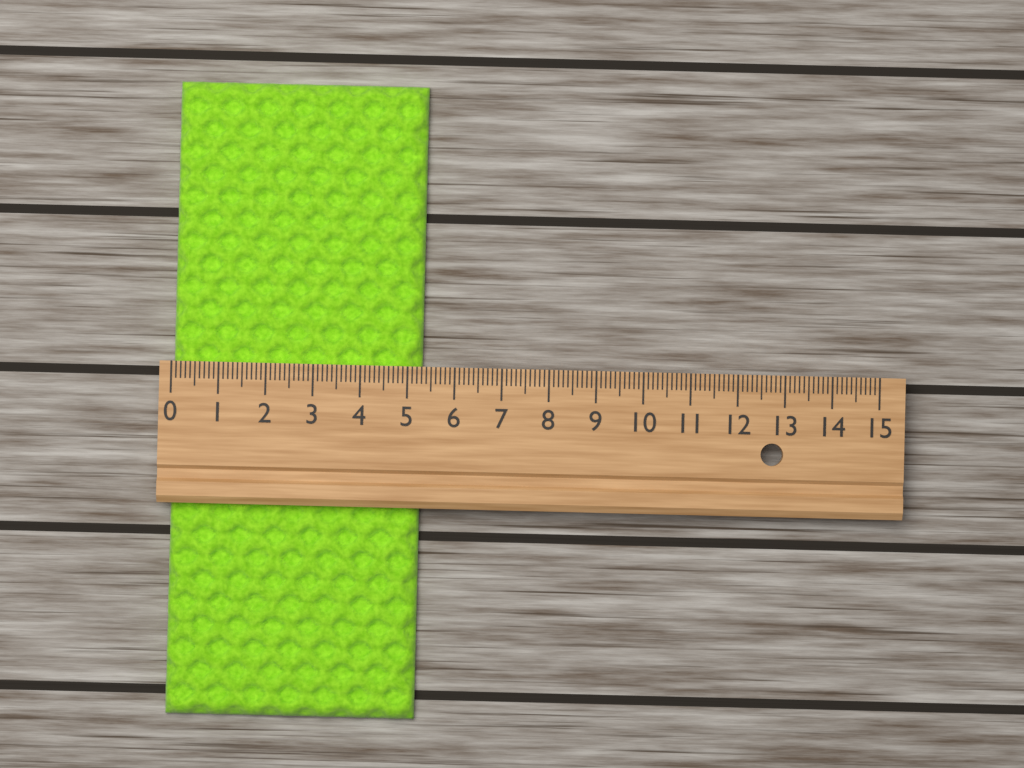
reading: 5.3 (no unit)
